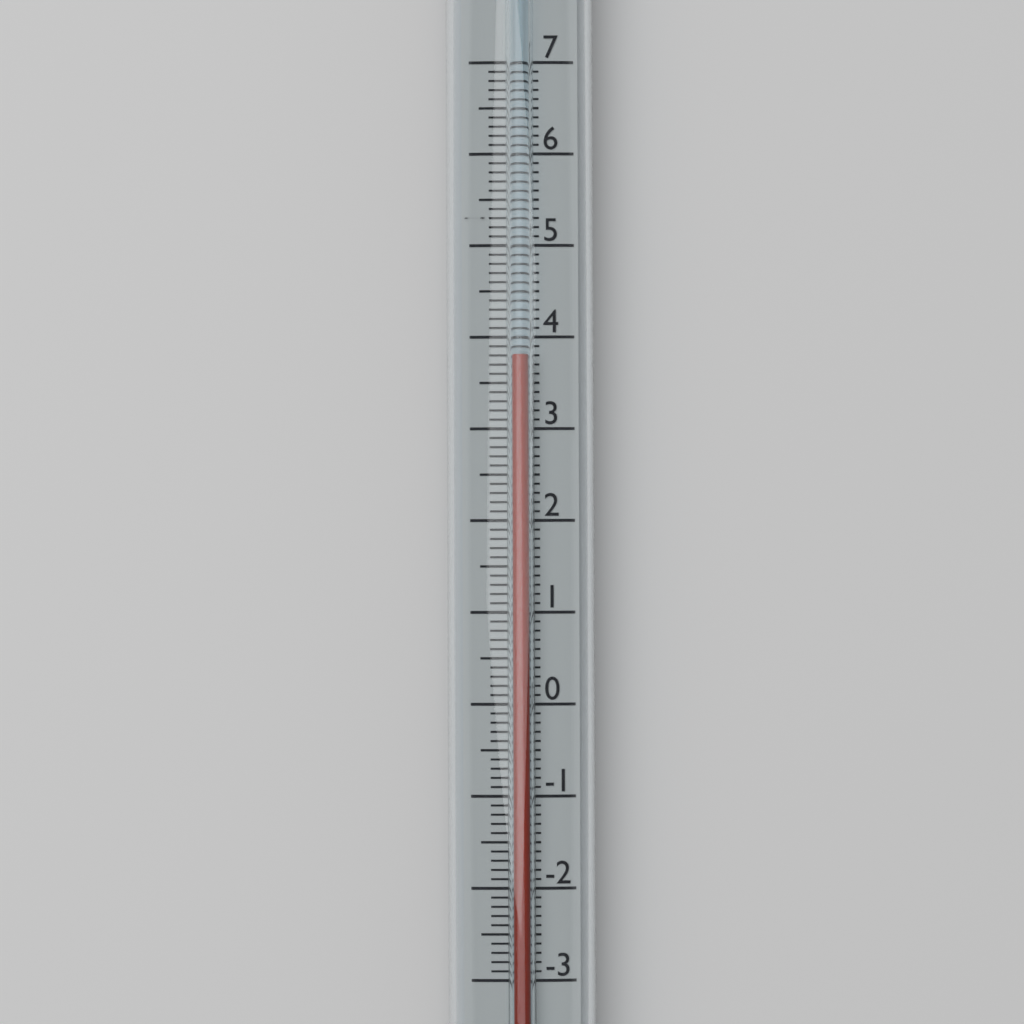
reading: 3.8 (no unit)
